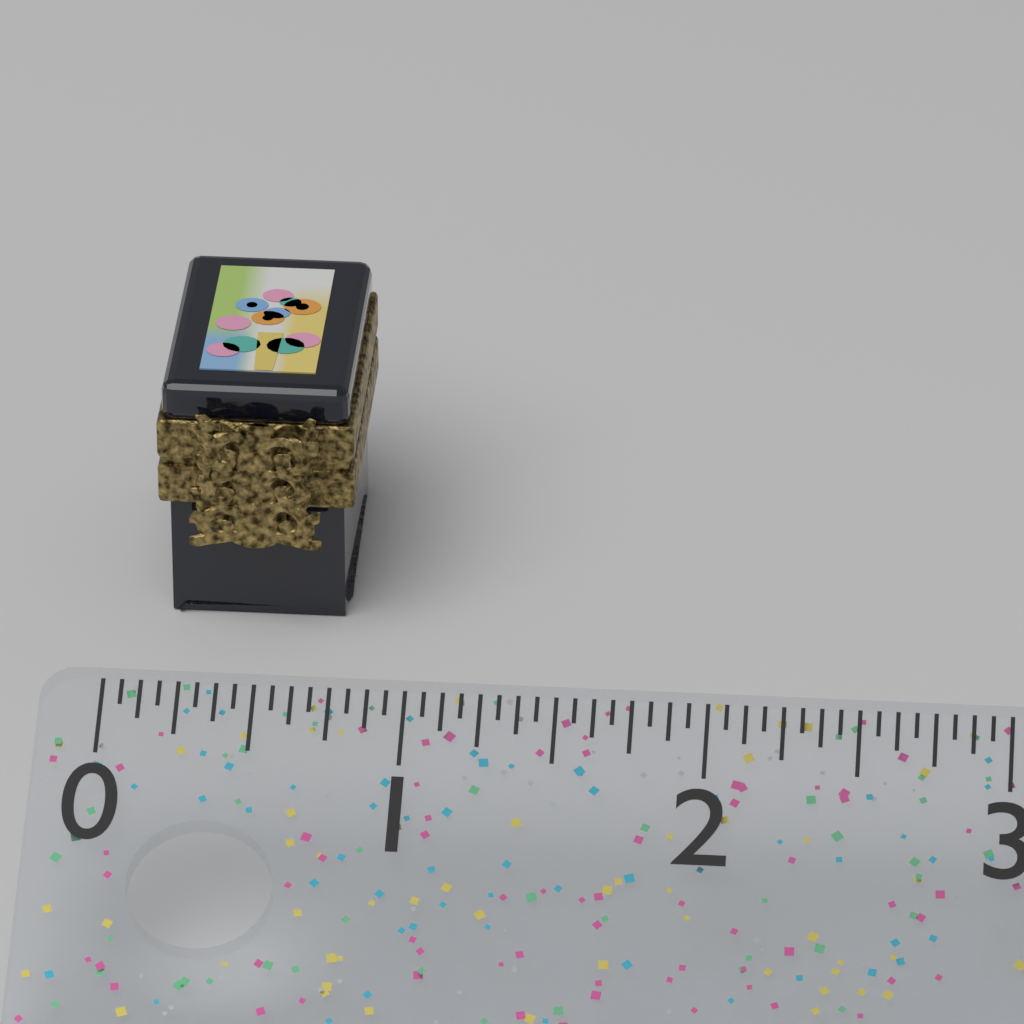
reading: 0.6875 (no unit)
